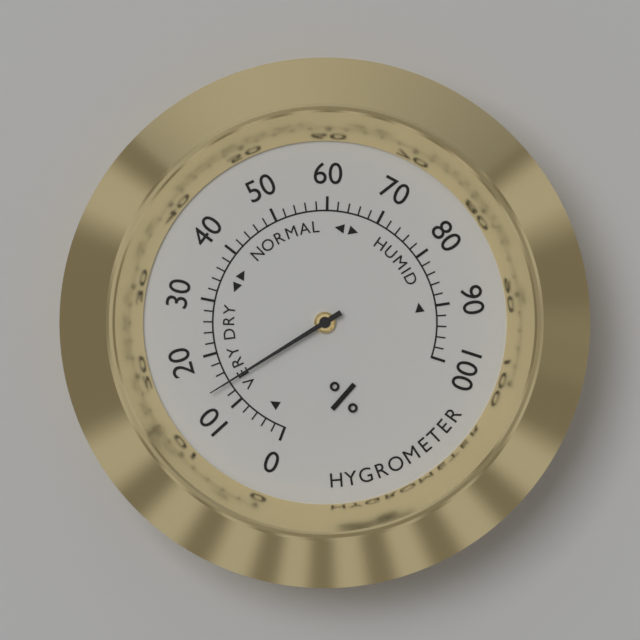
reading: 14 %
